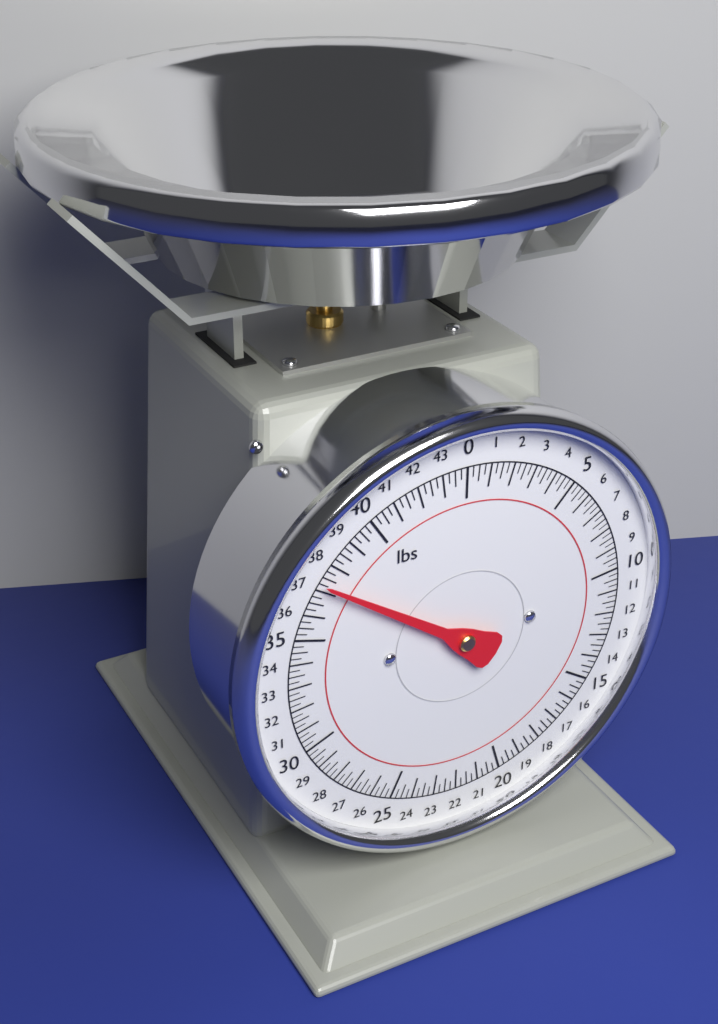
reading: 37.25 lbs
